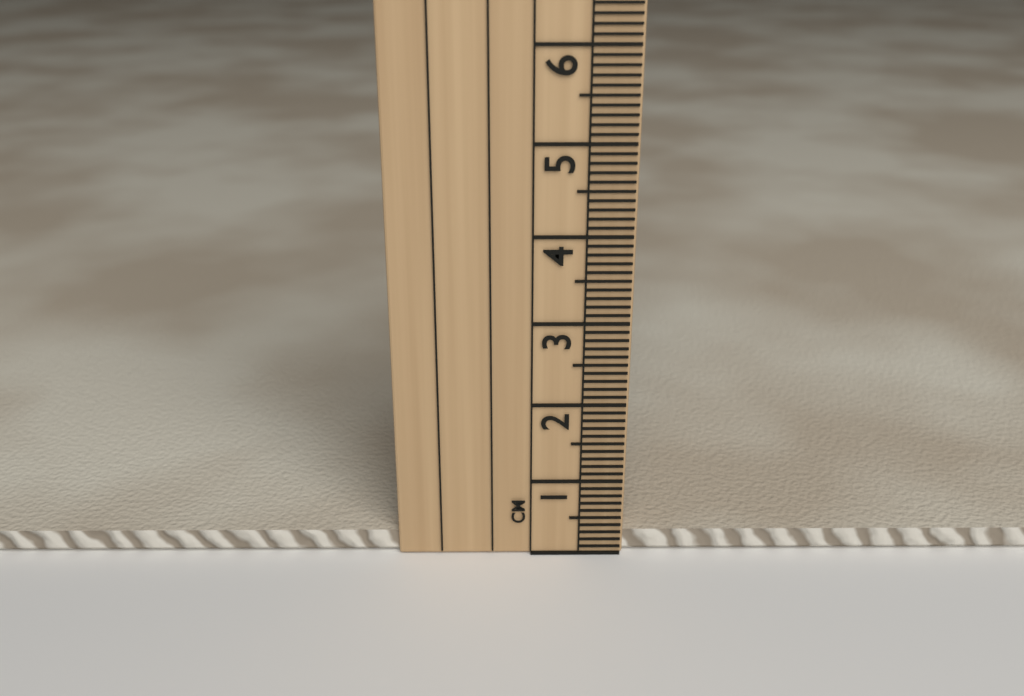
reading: 0.3 cm
